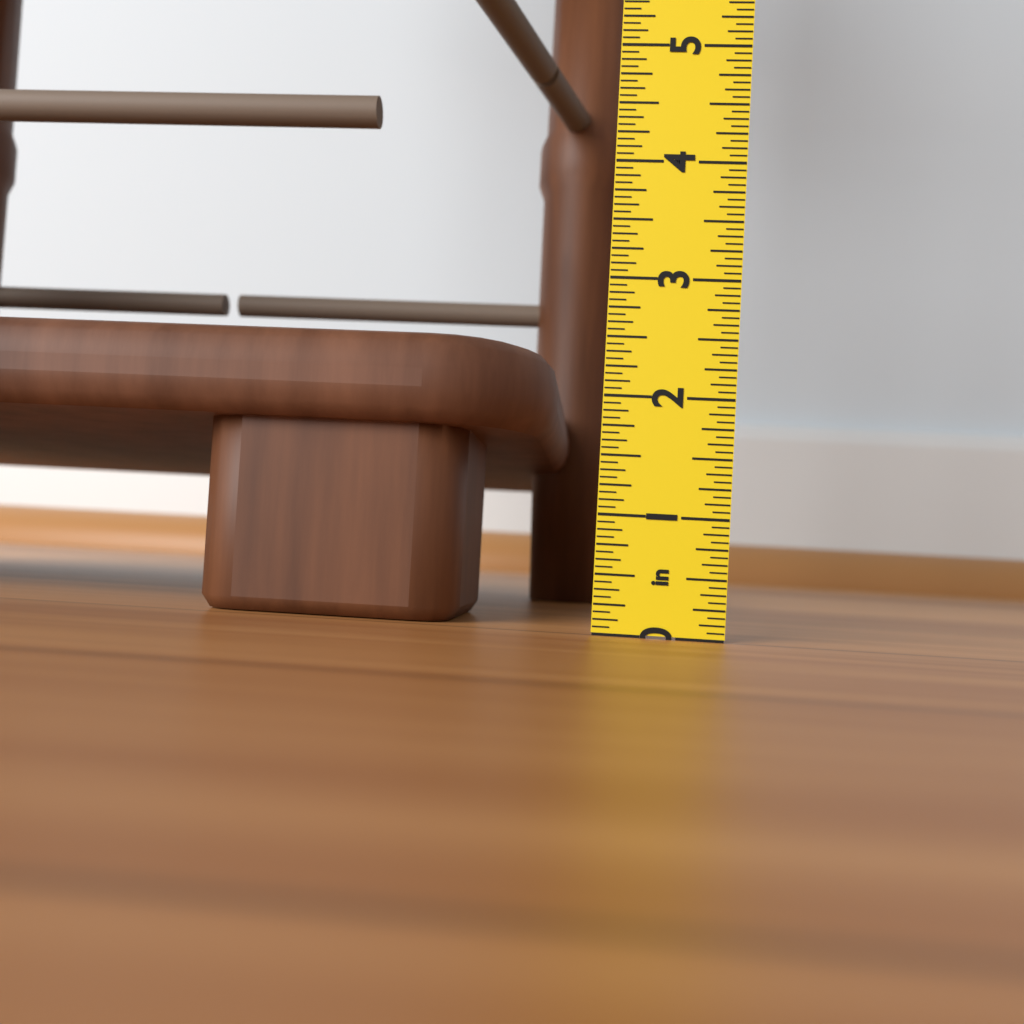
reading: 2.5000 in
